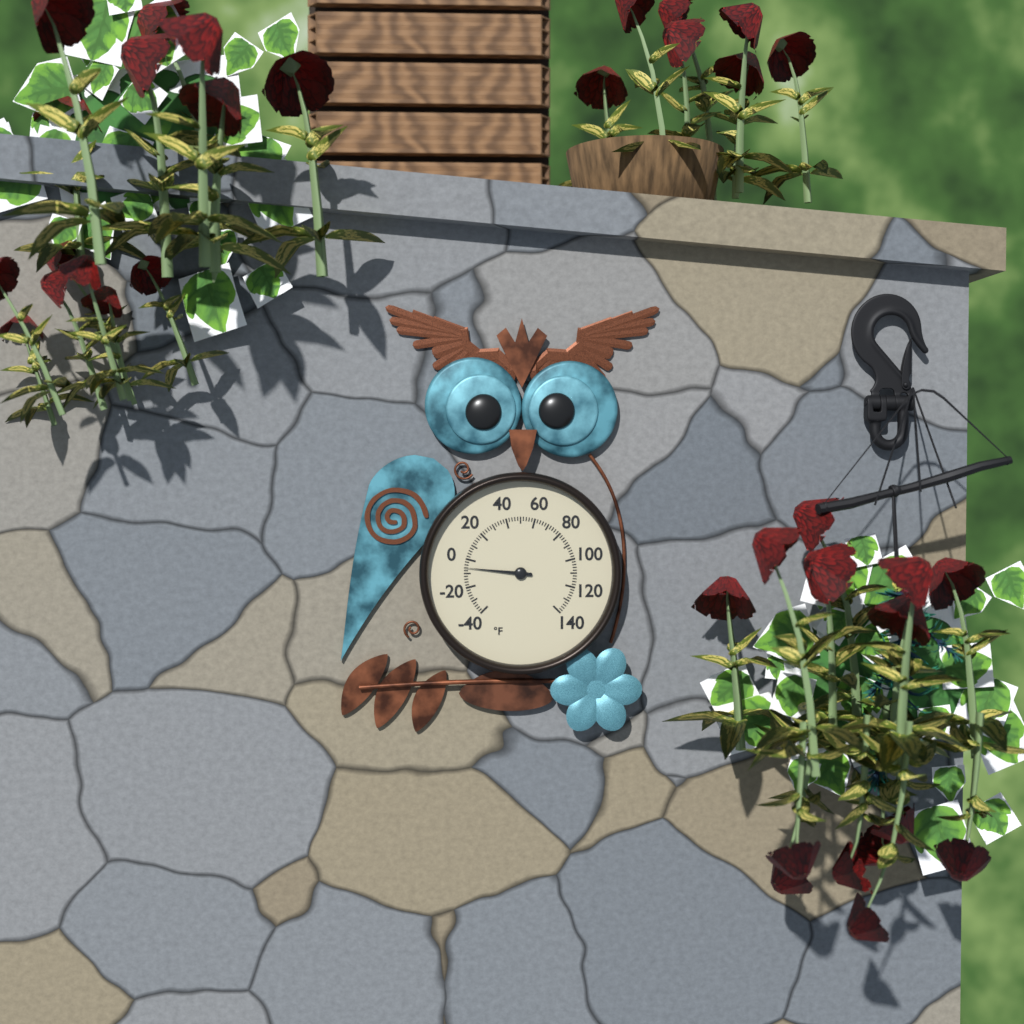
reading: -6 °F
